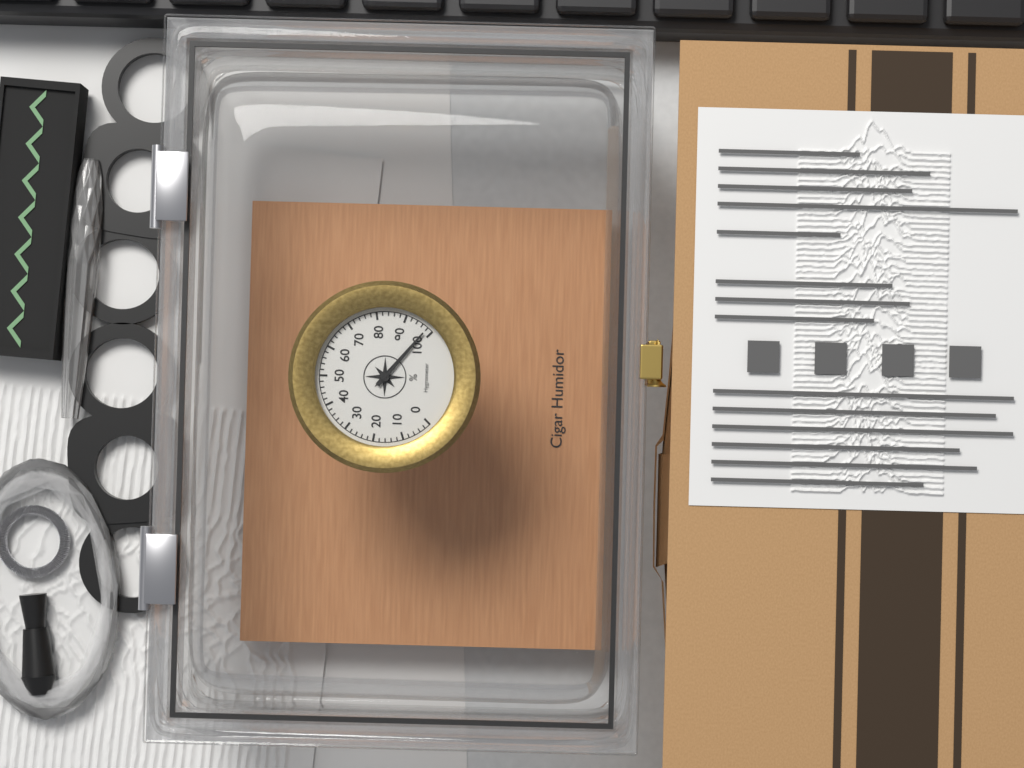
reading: 98 %
